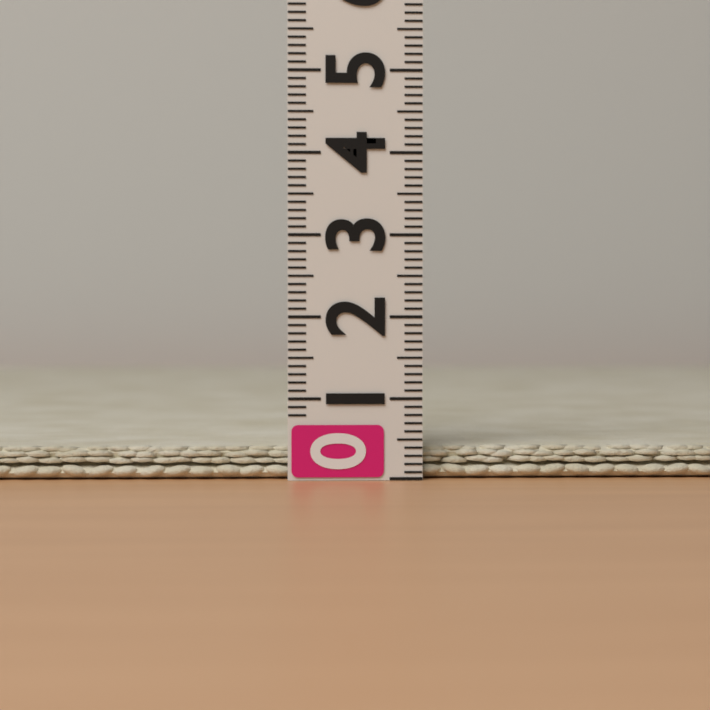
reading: 0.4 (no unit)
